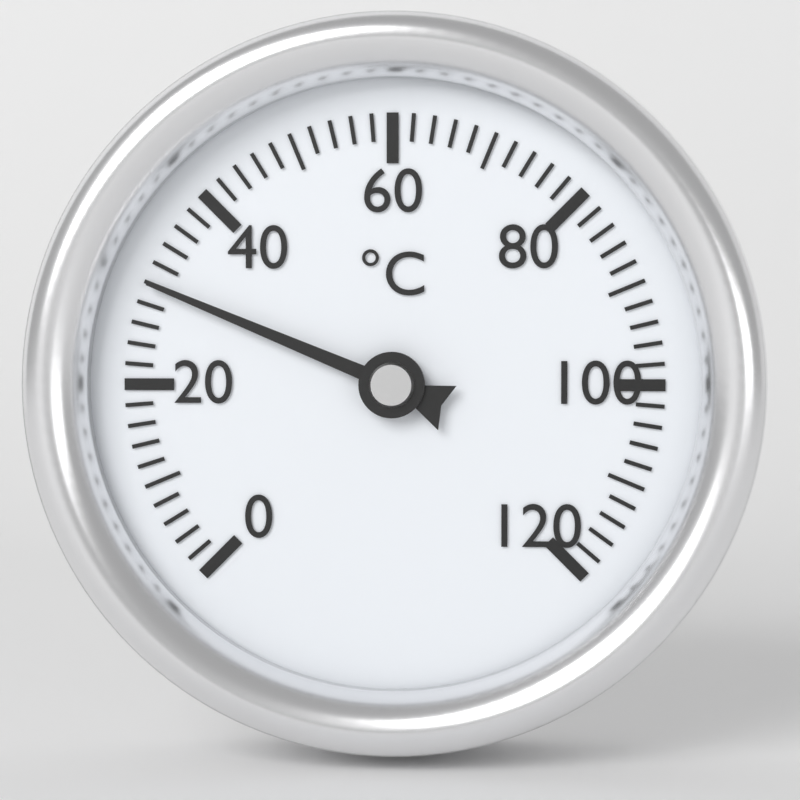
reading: 30 °C
